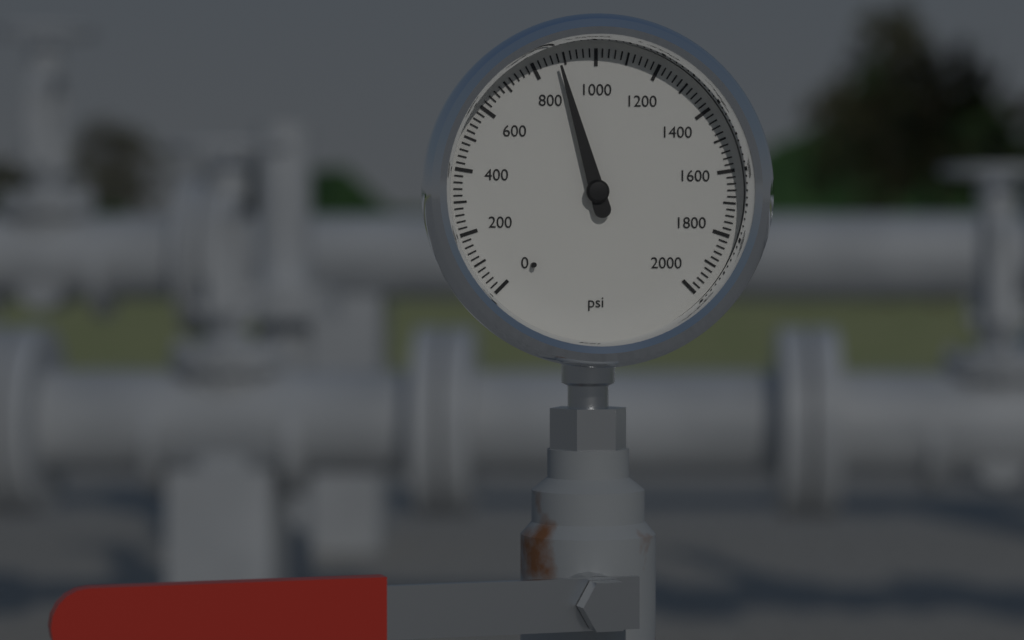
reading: 880 psi
